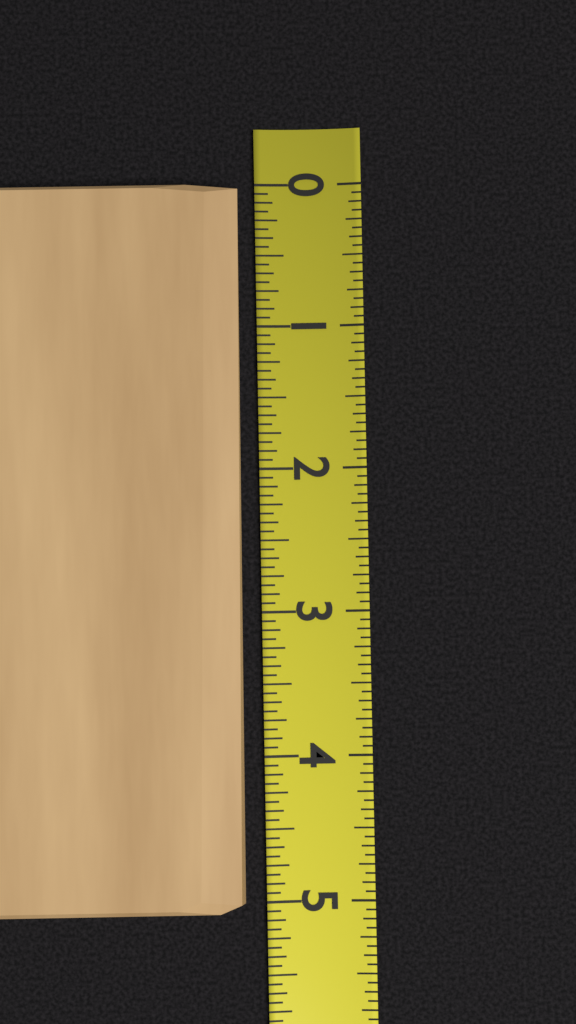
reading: 5.0625 (no unit)
